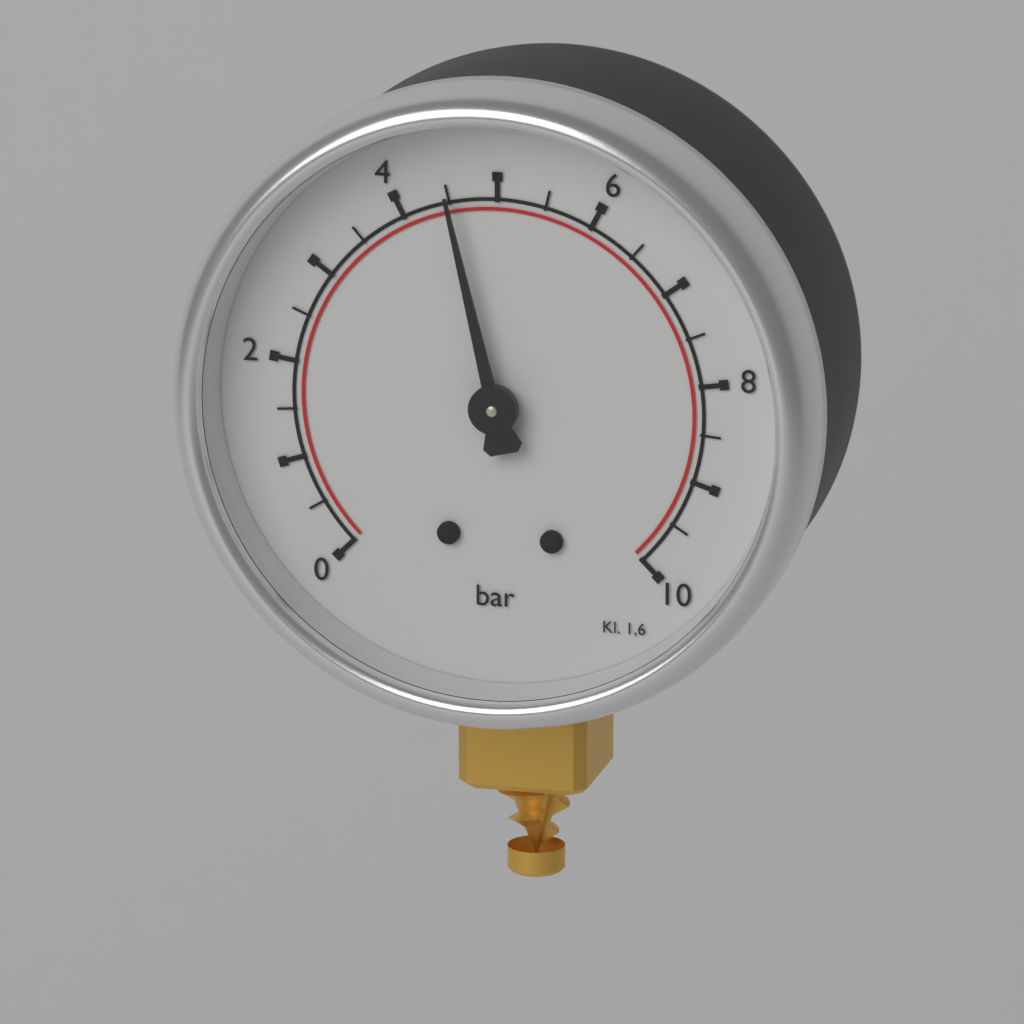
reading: 4.5 bar
